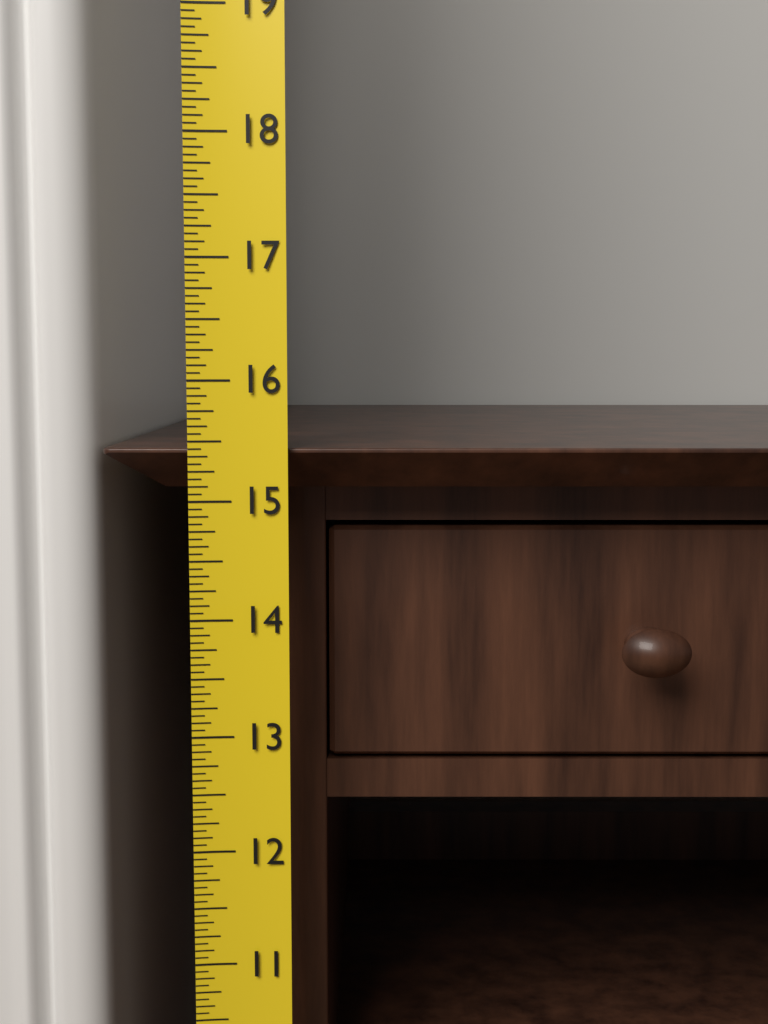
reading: 15.4375 (no unit)
